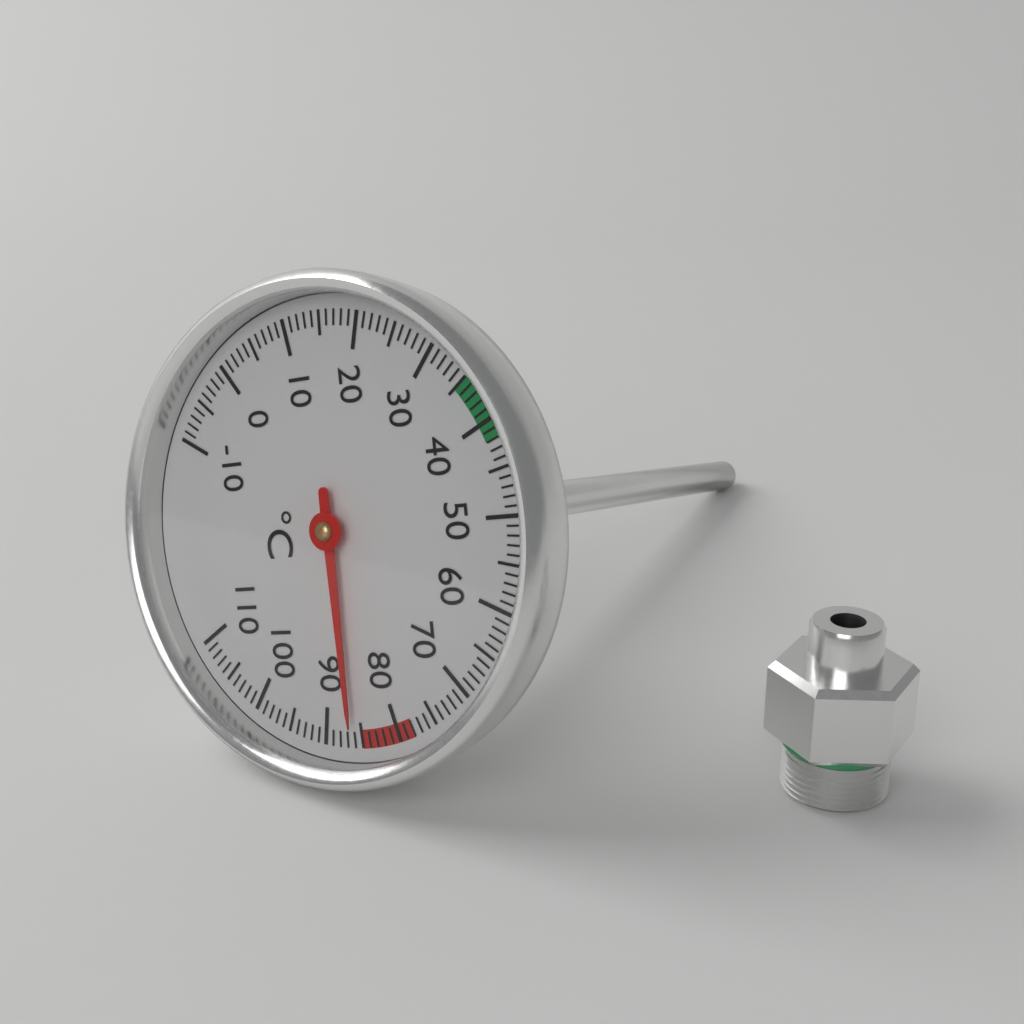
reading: 86 °C
